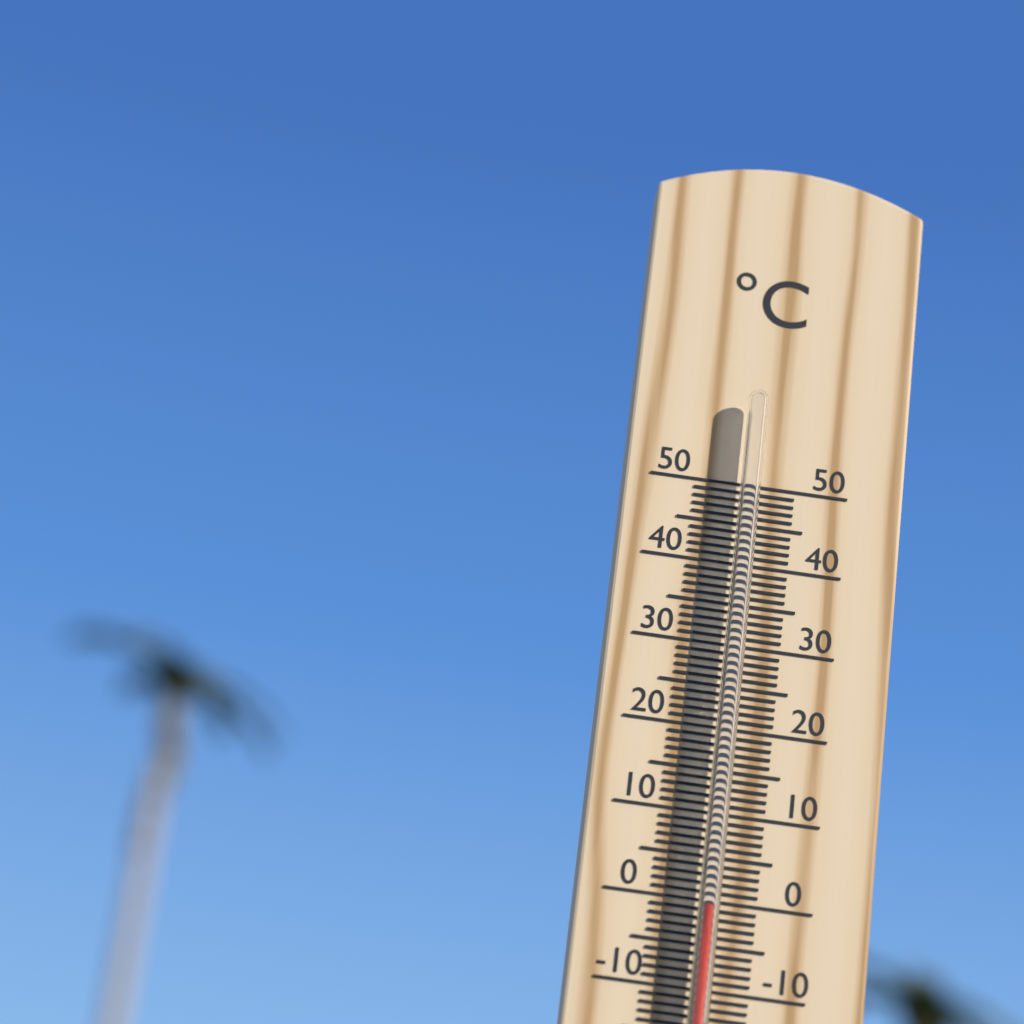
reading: -1 °C
